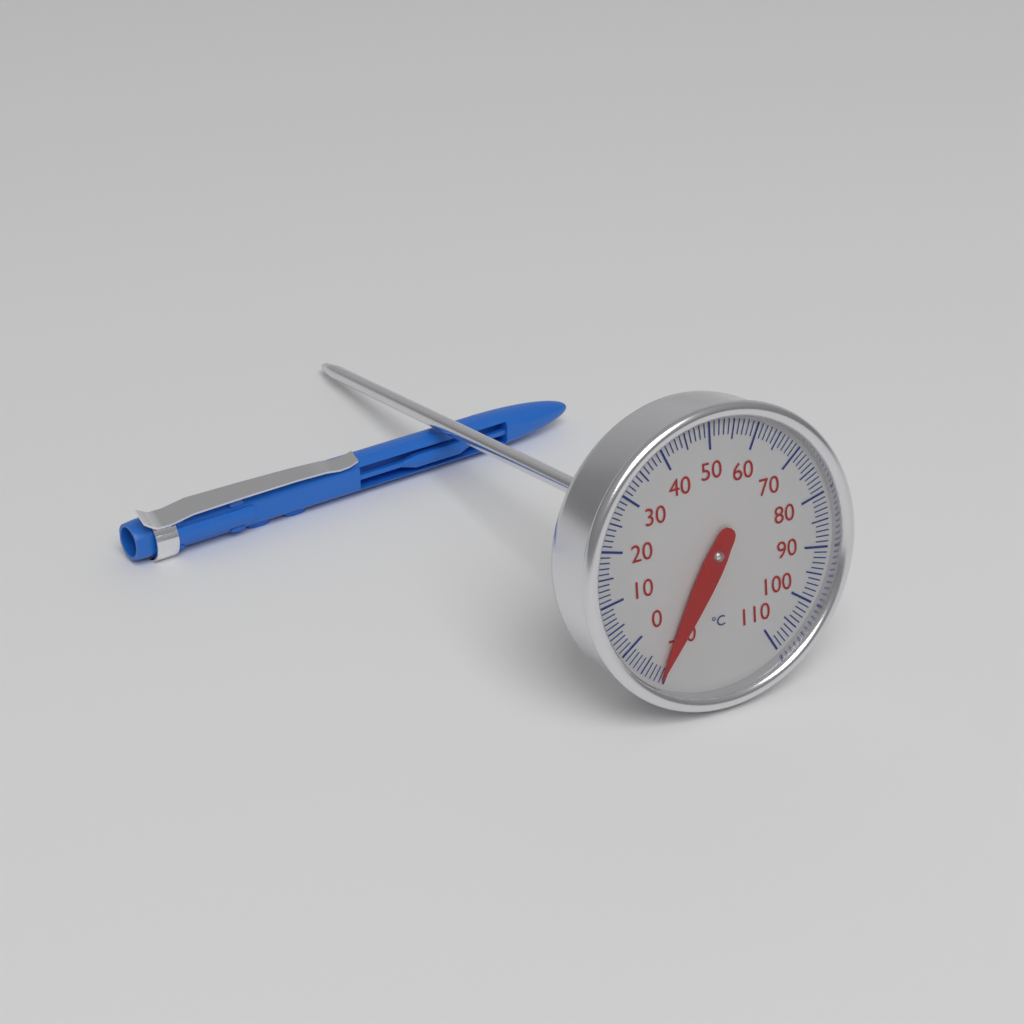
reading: -9 °C
